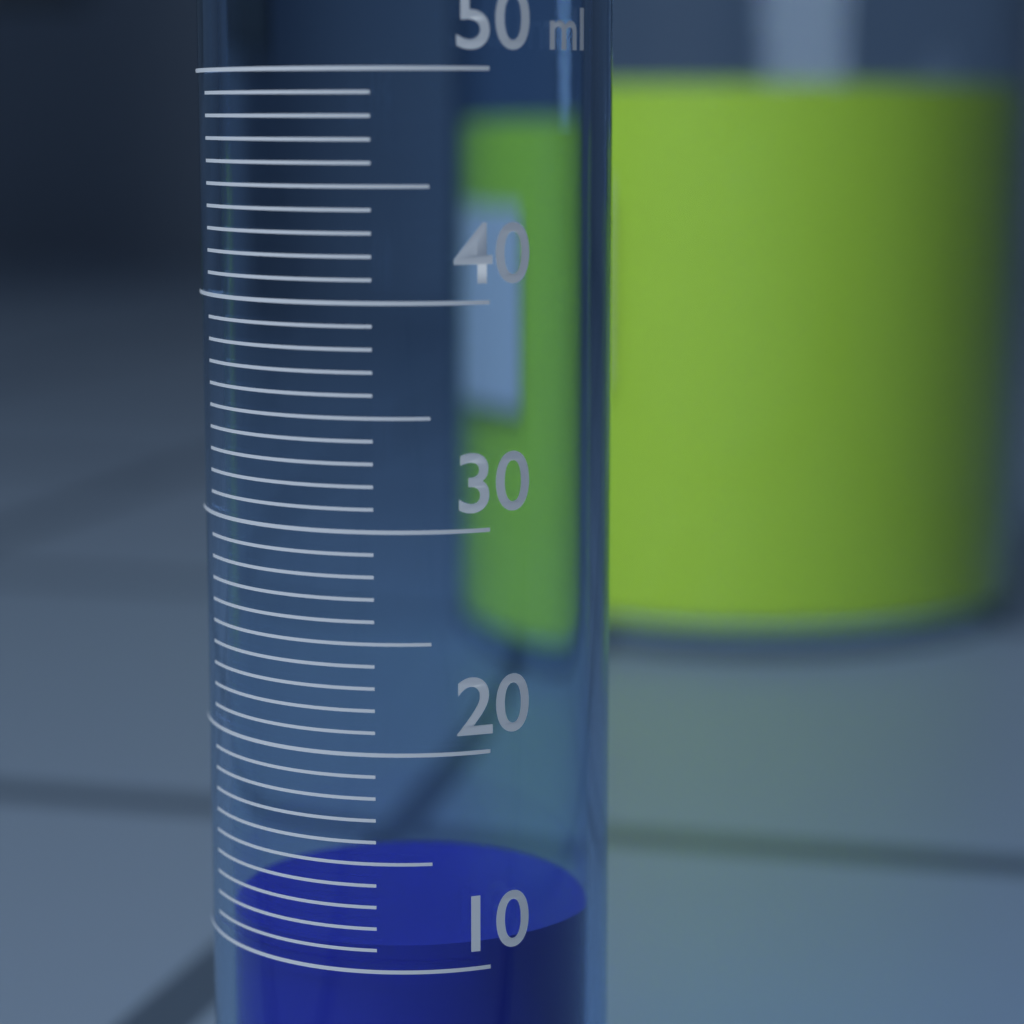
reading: 11 ml
